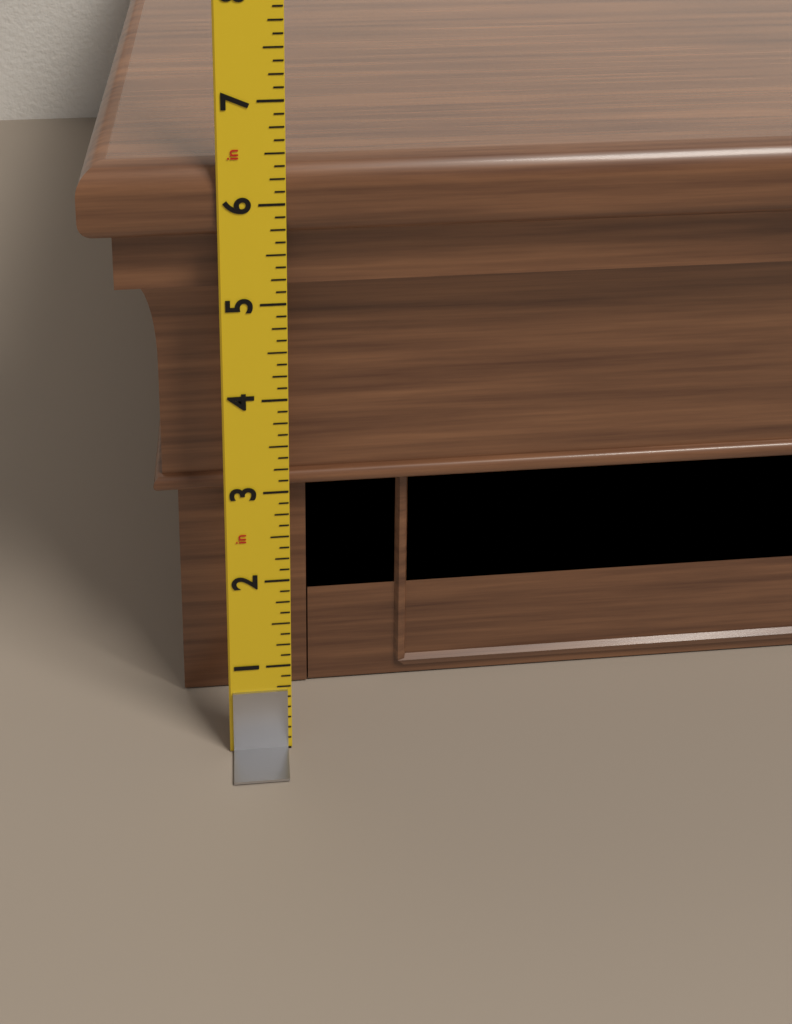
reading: 6.375 in
